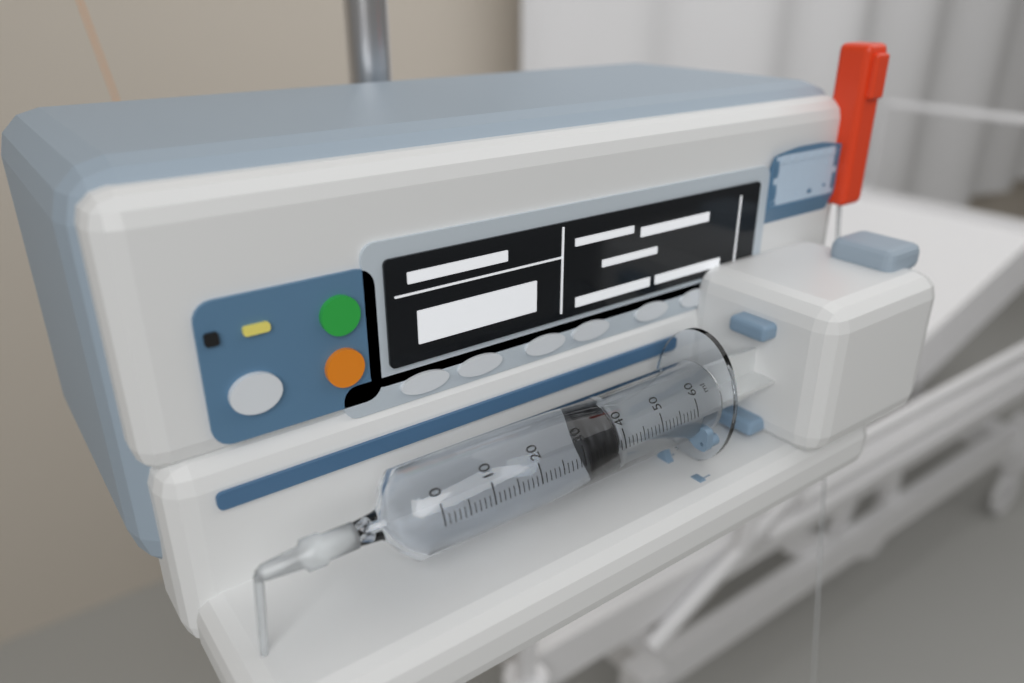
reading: 32 ml
